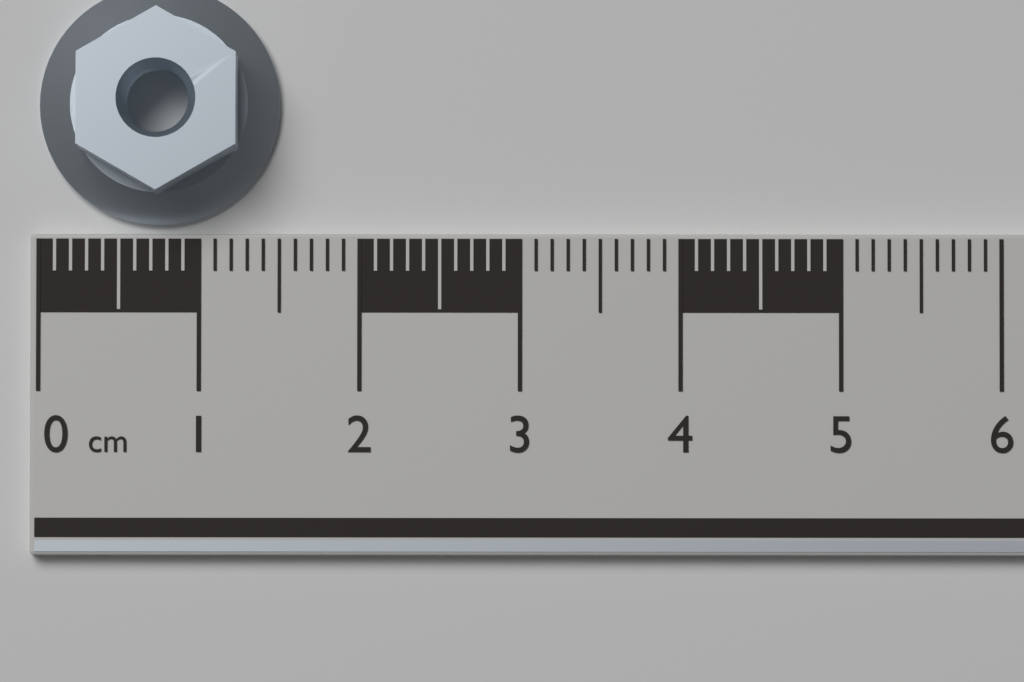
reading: 1.5 cm
